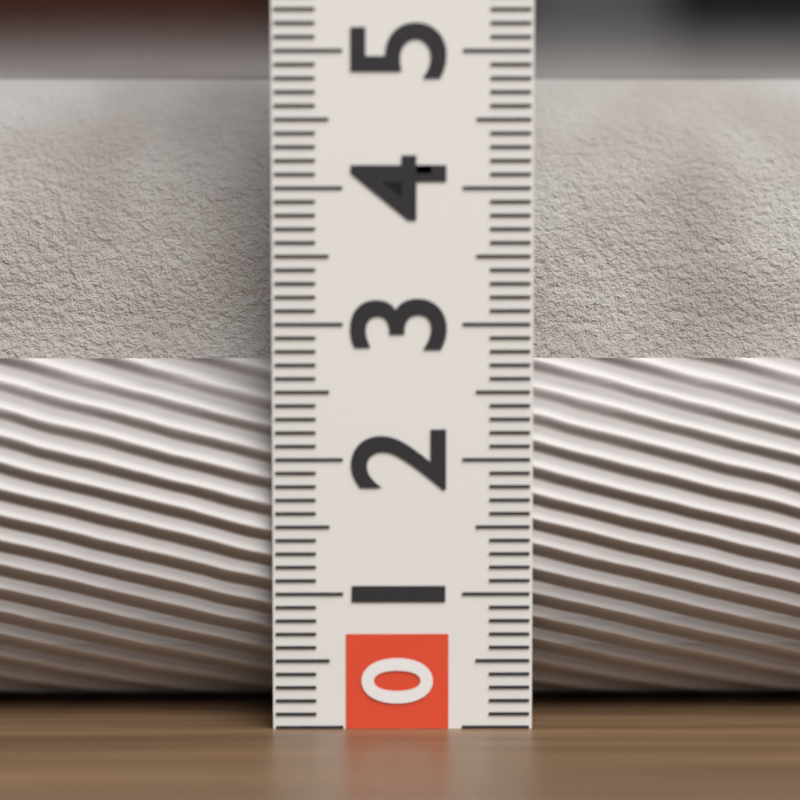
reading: 4.8 (no unit)
